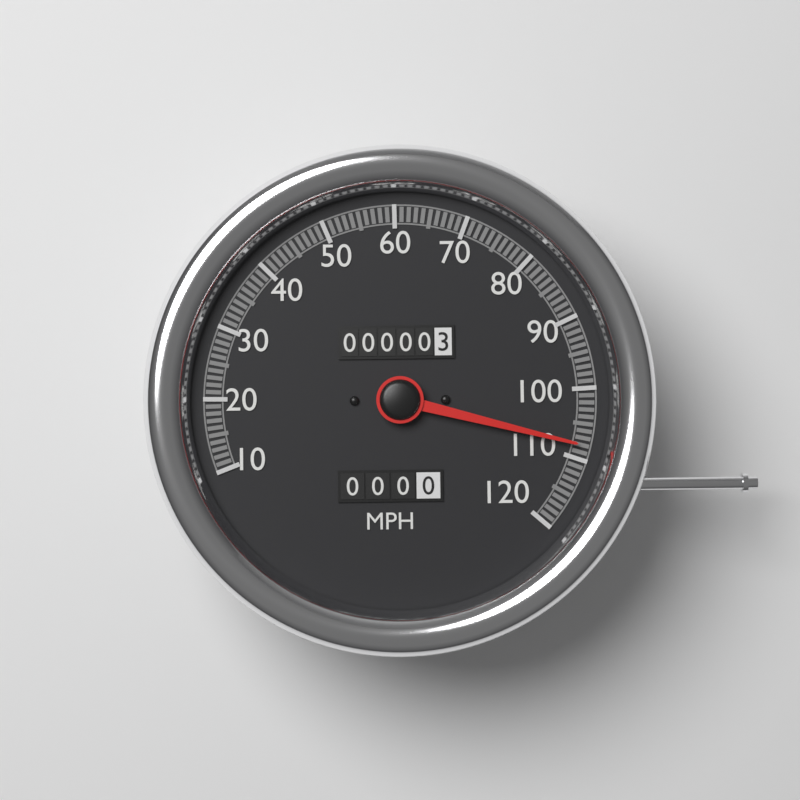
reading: 108 MPH
